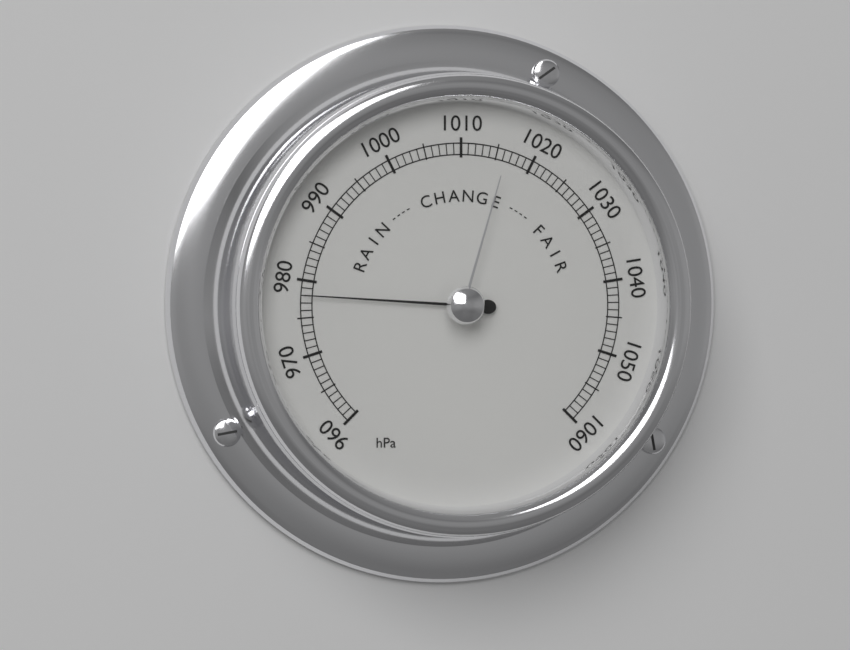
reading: 978 hPa
